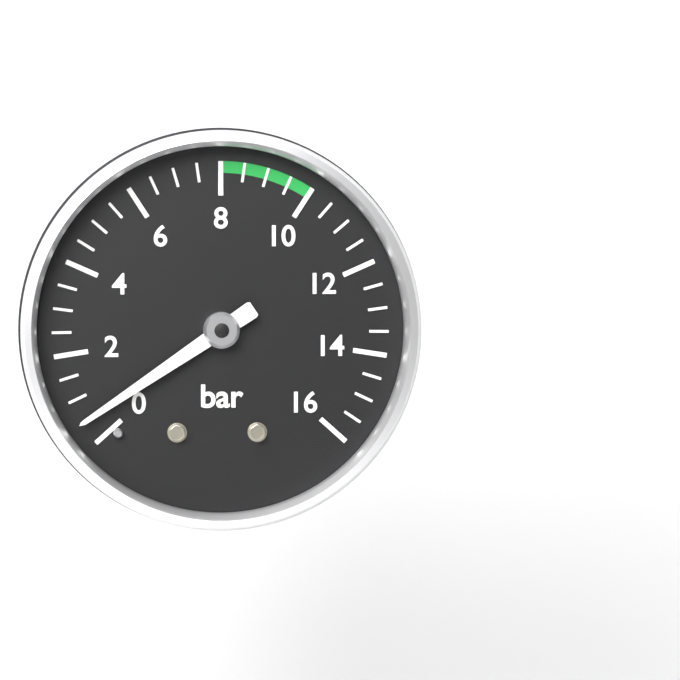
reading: 0.5 bar
